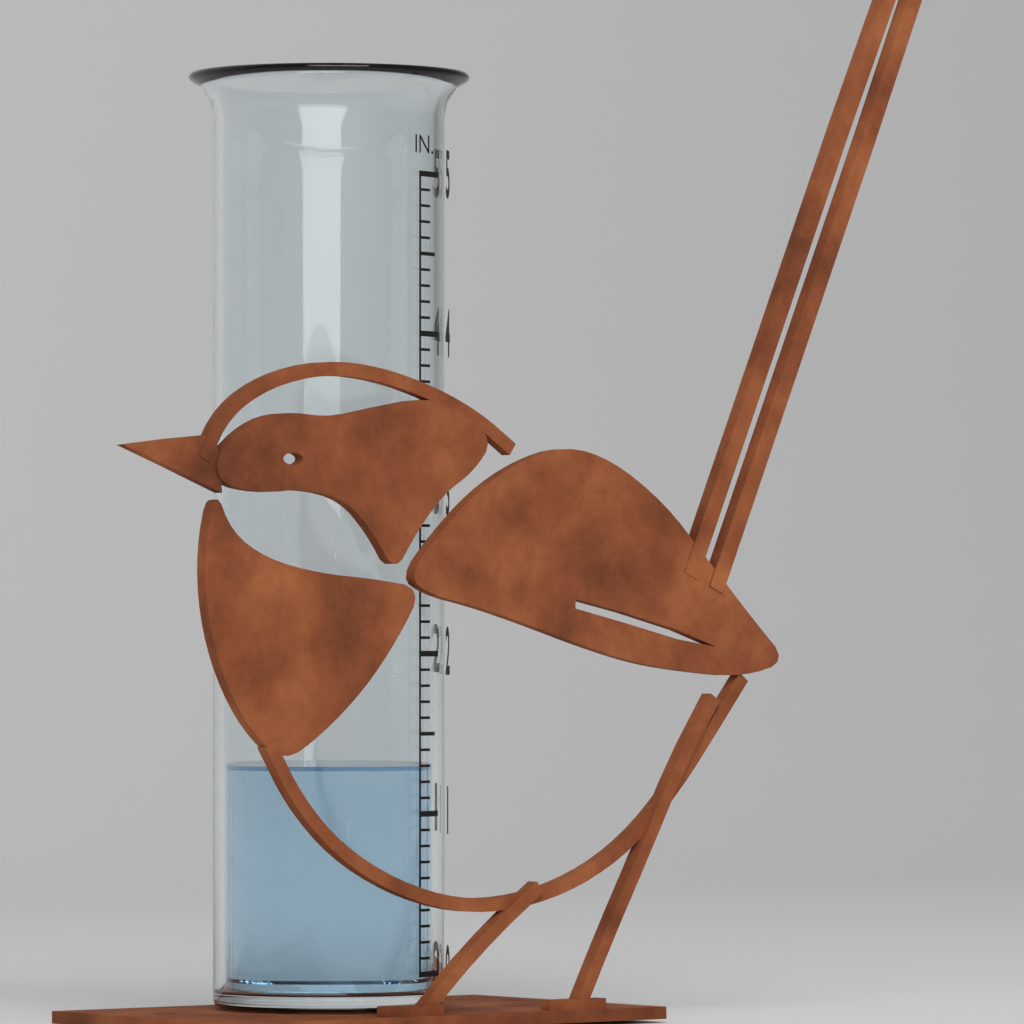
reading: 1.3 in
